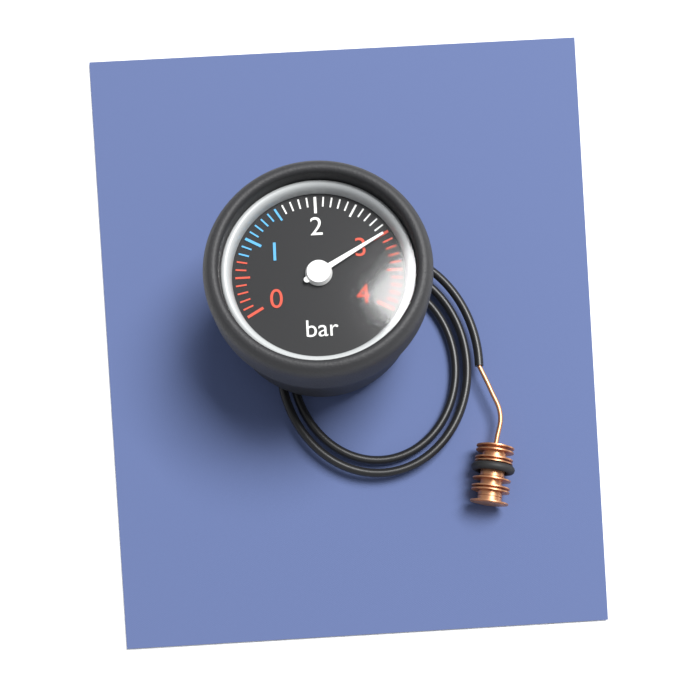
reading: 3.0 bar
